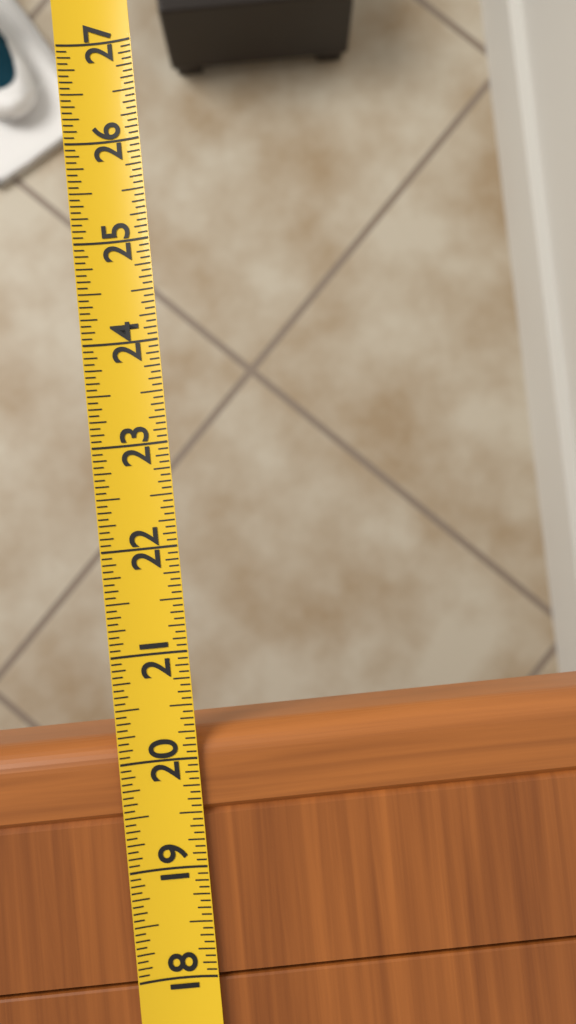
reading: 20.2500 (no unit)
